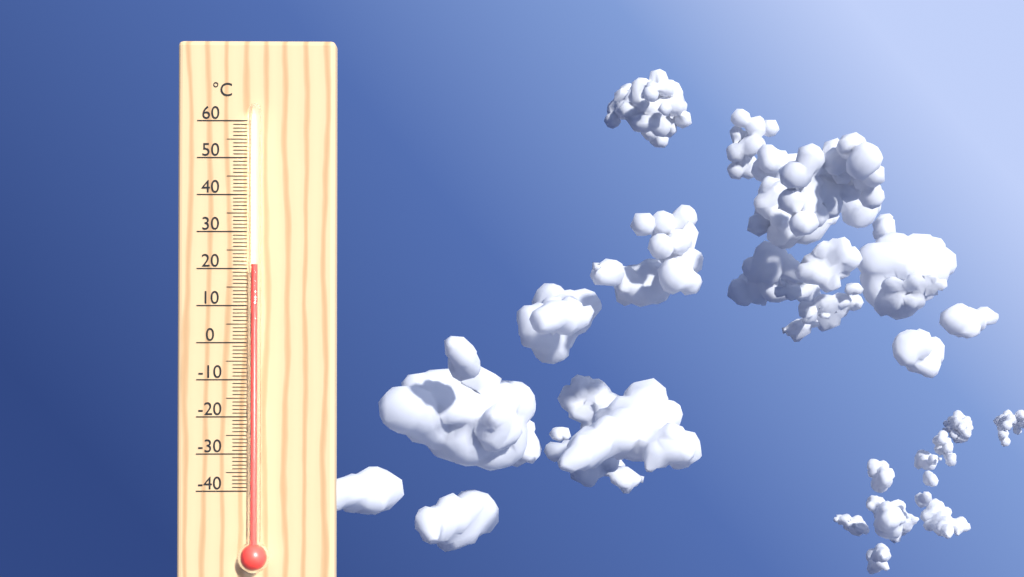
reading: 21 °C
